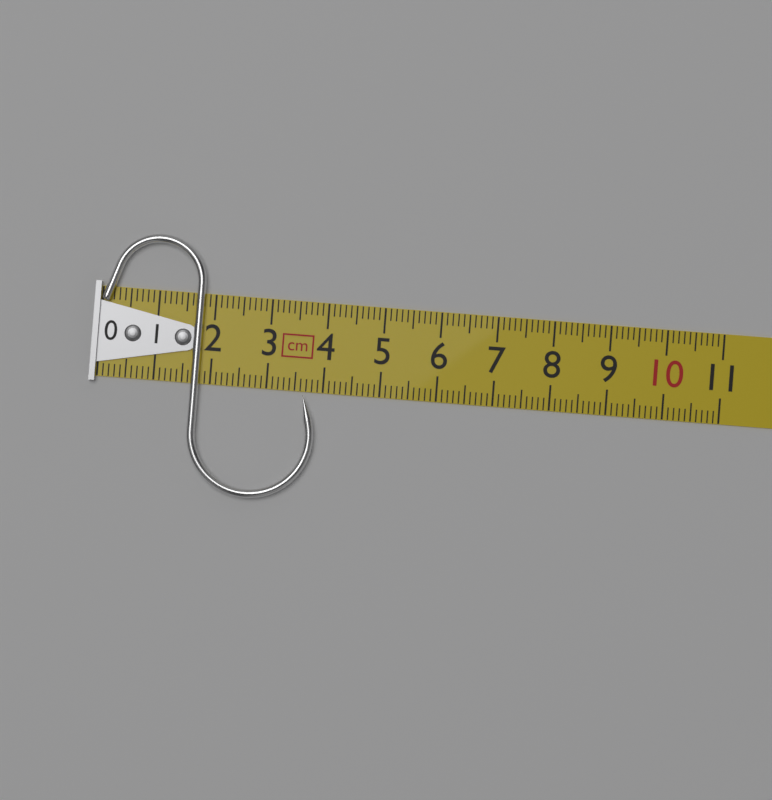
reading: 3.9 cm
